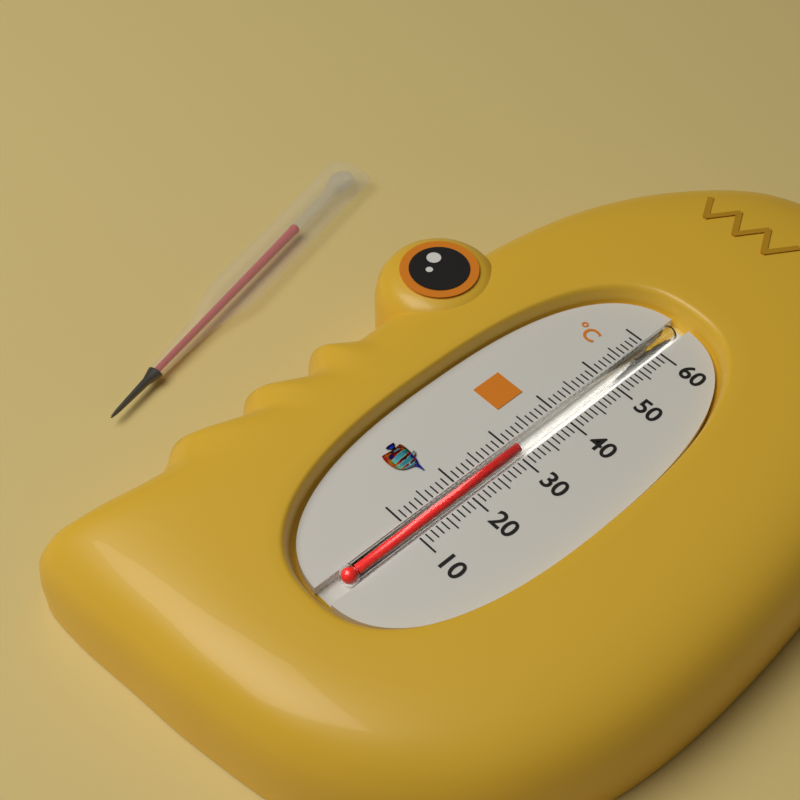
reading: 31 °C
